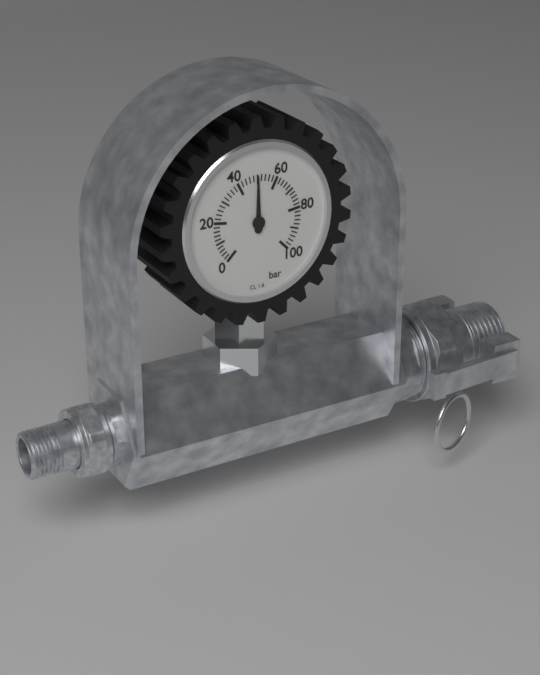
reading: 50 bar
